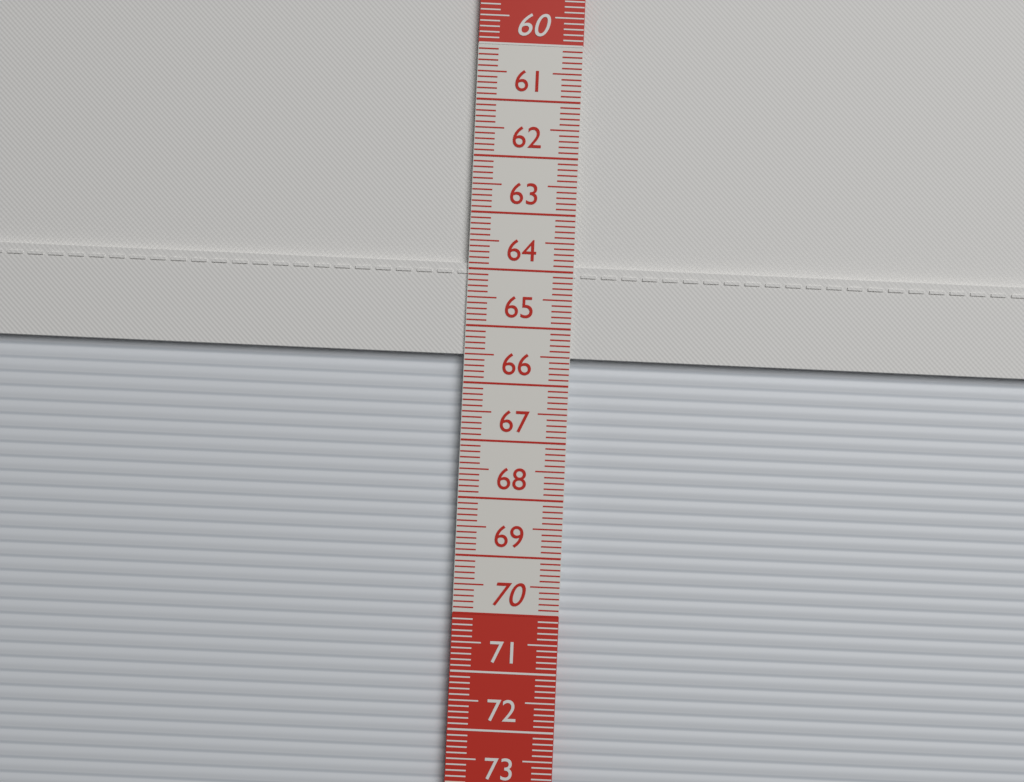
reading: 65.5 cm
